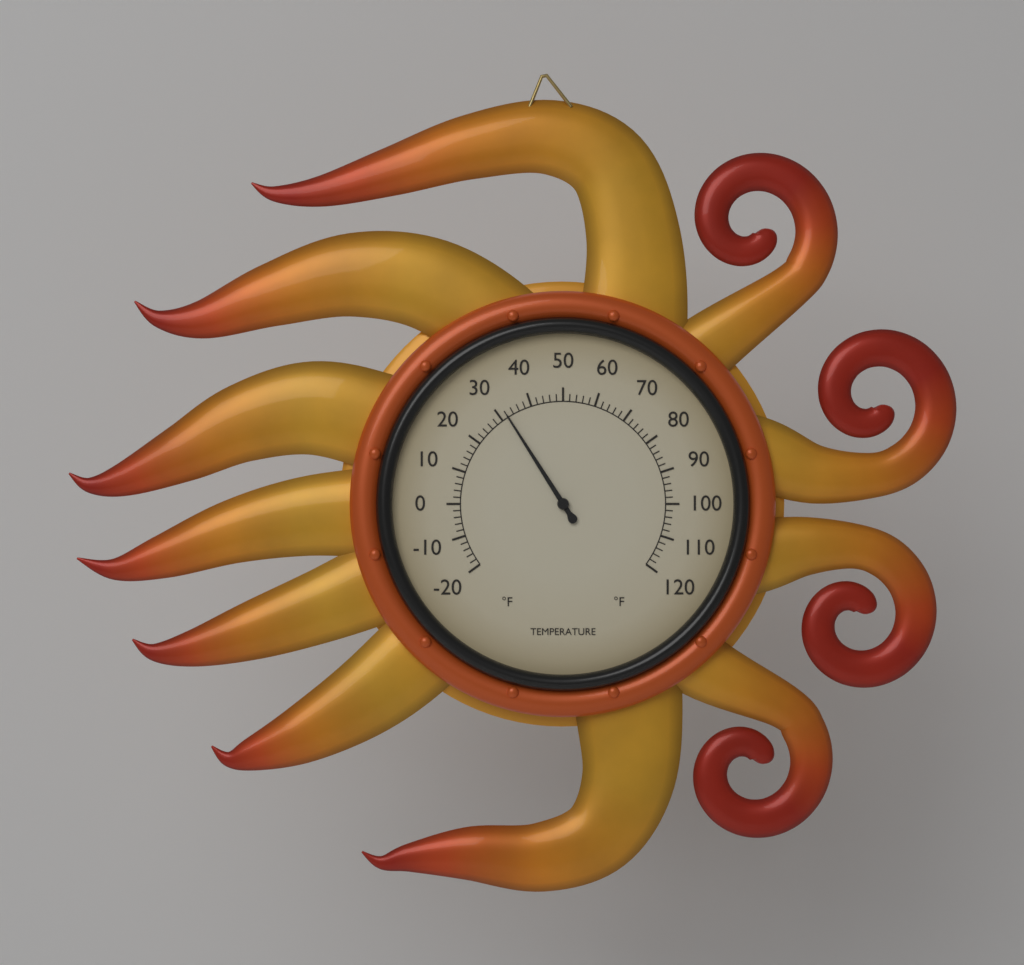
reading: 32 °F
